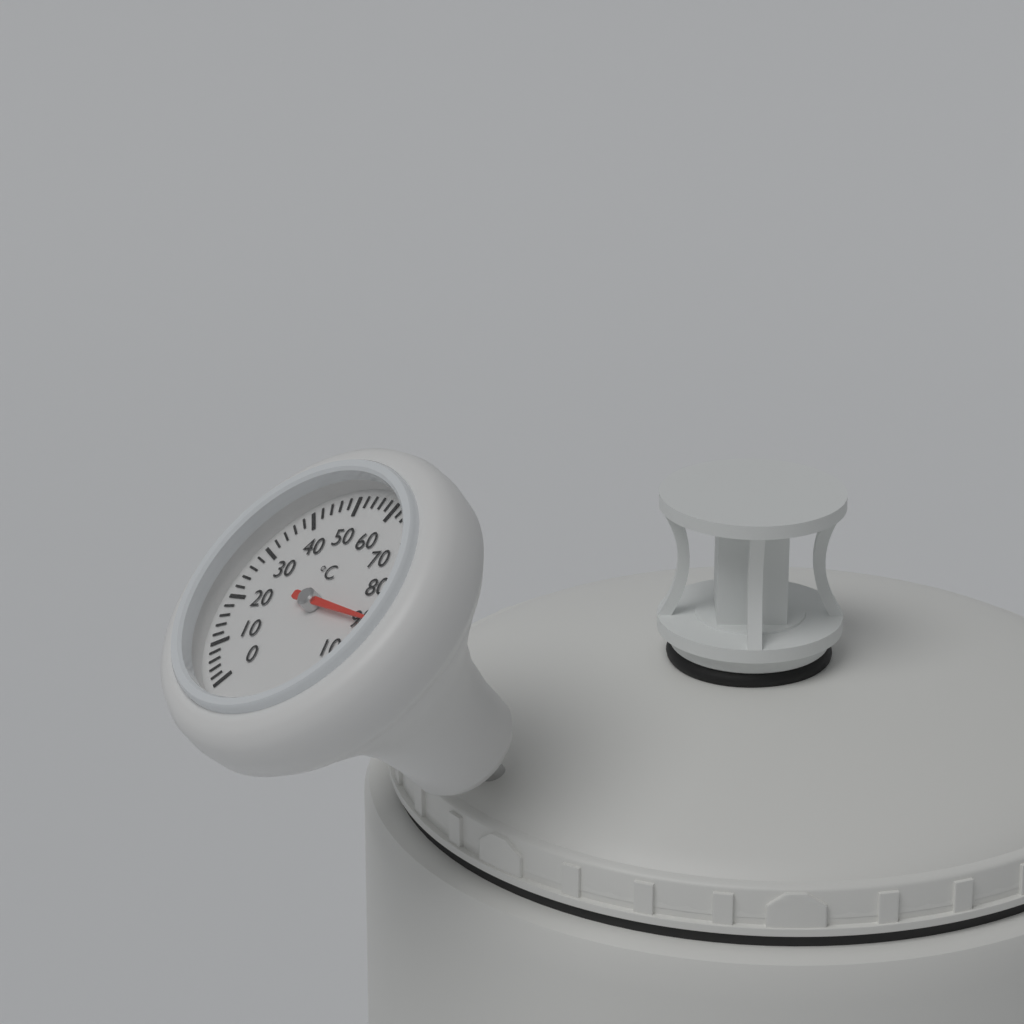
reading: 90 °C
